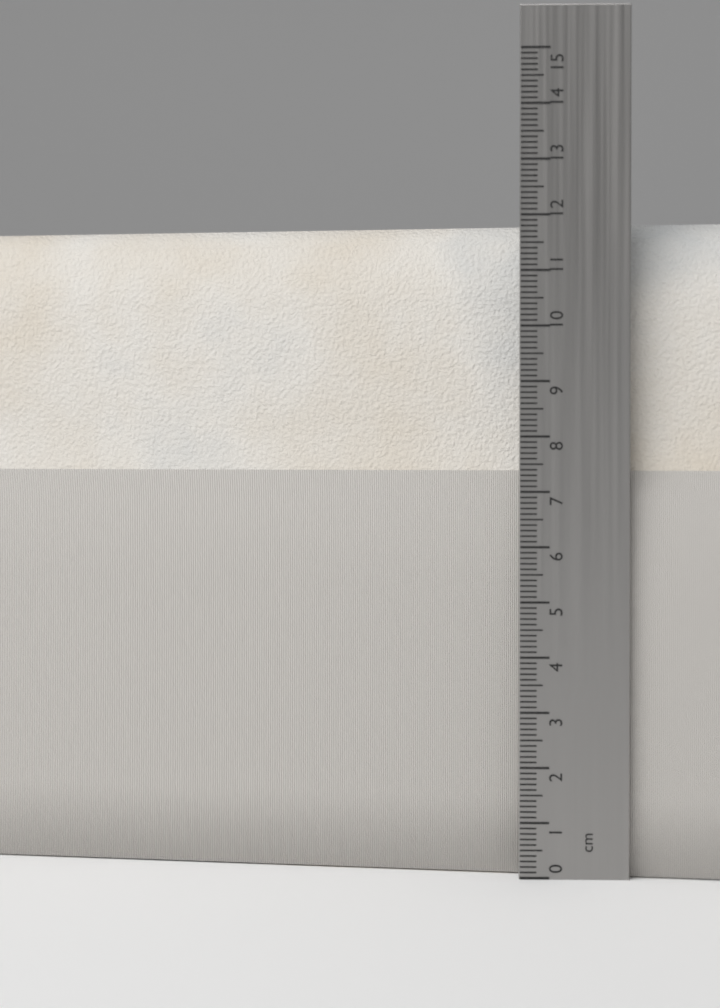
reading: 11.9 cm
